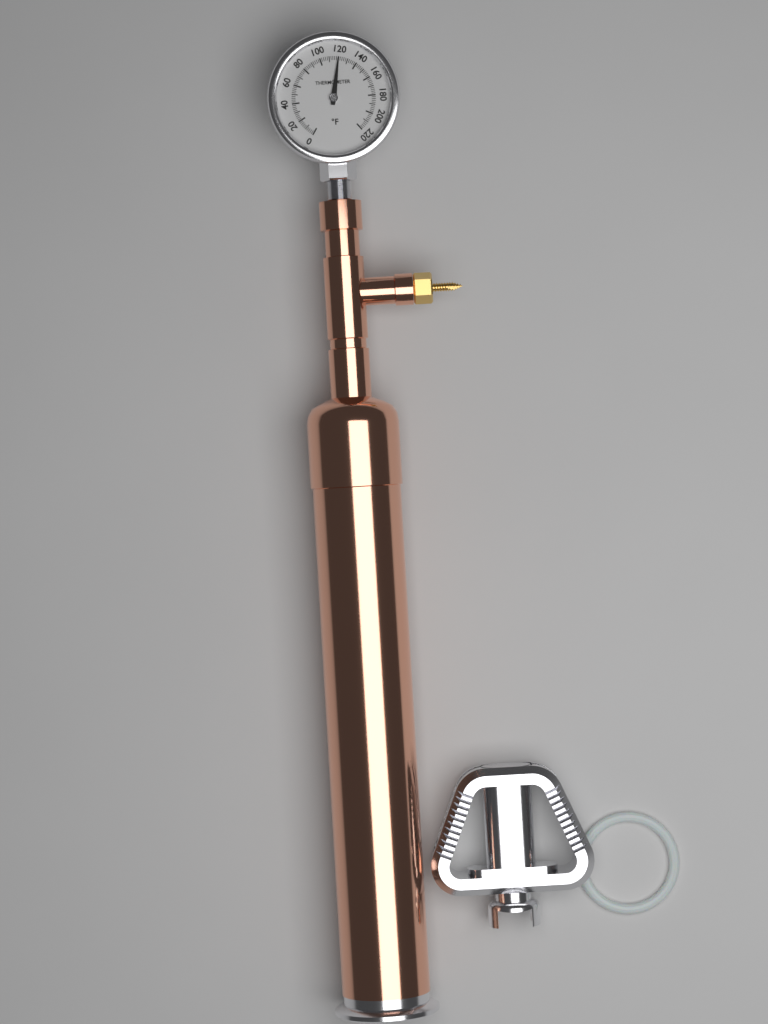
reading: 120 °F
